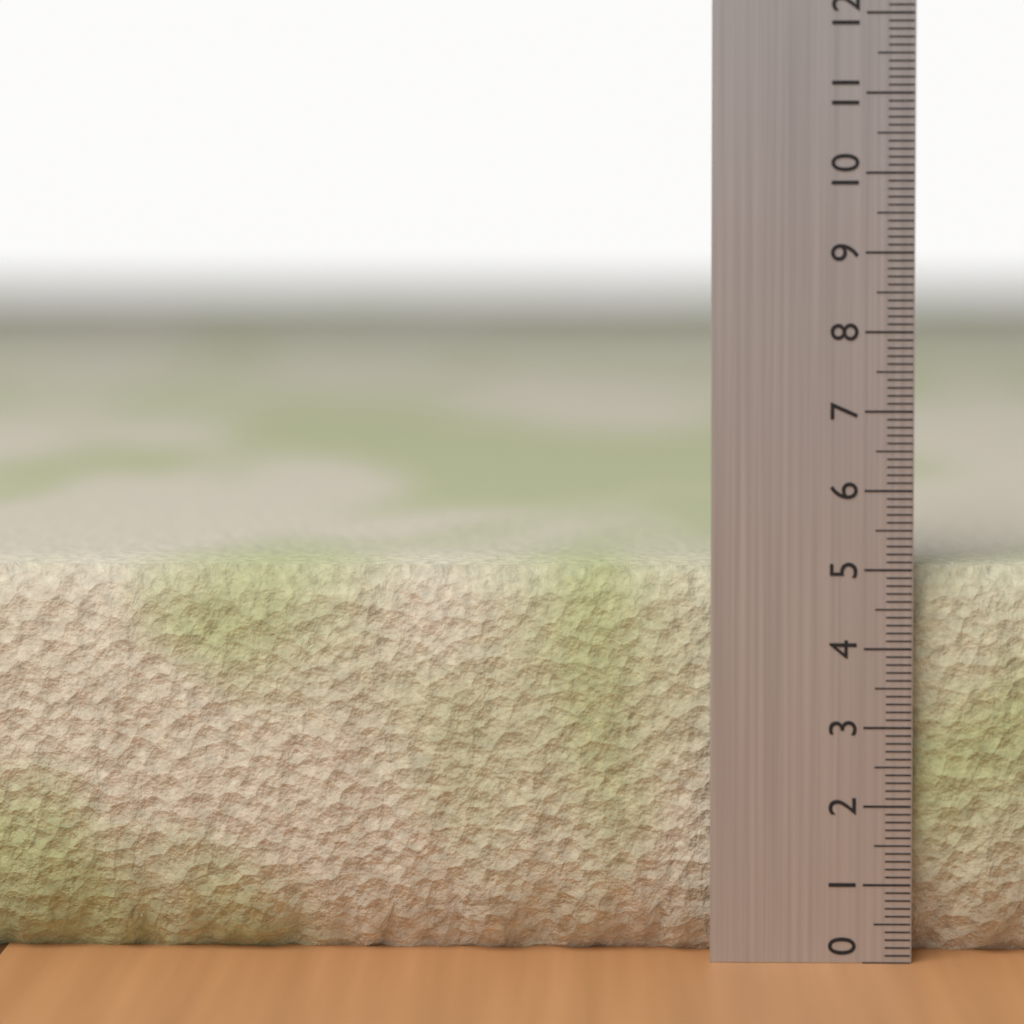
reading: 5.0 (no unit)
